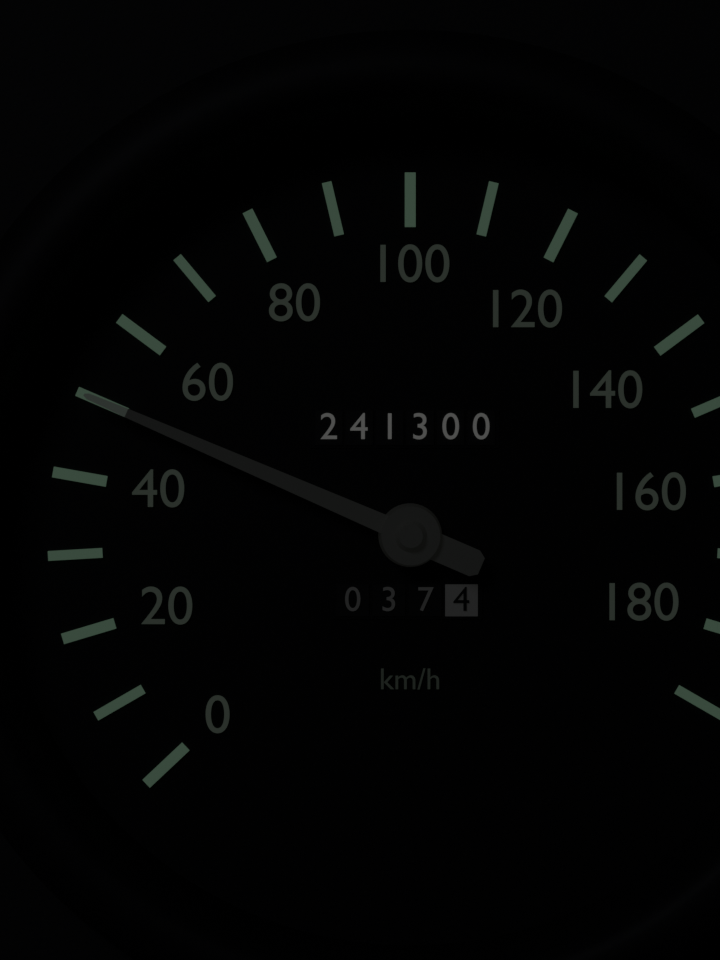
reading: 50 km/h
